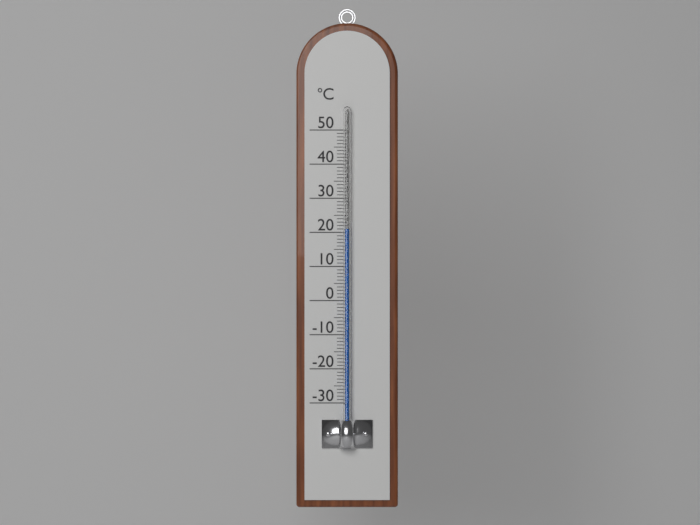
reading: 21 °C
